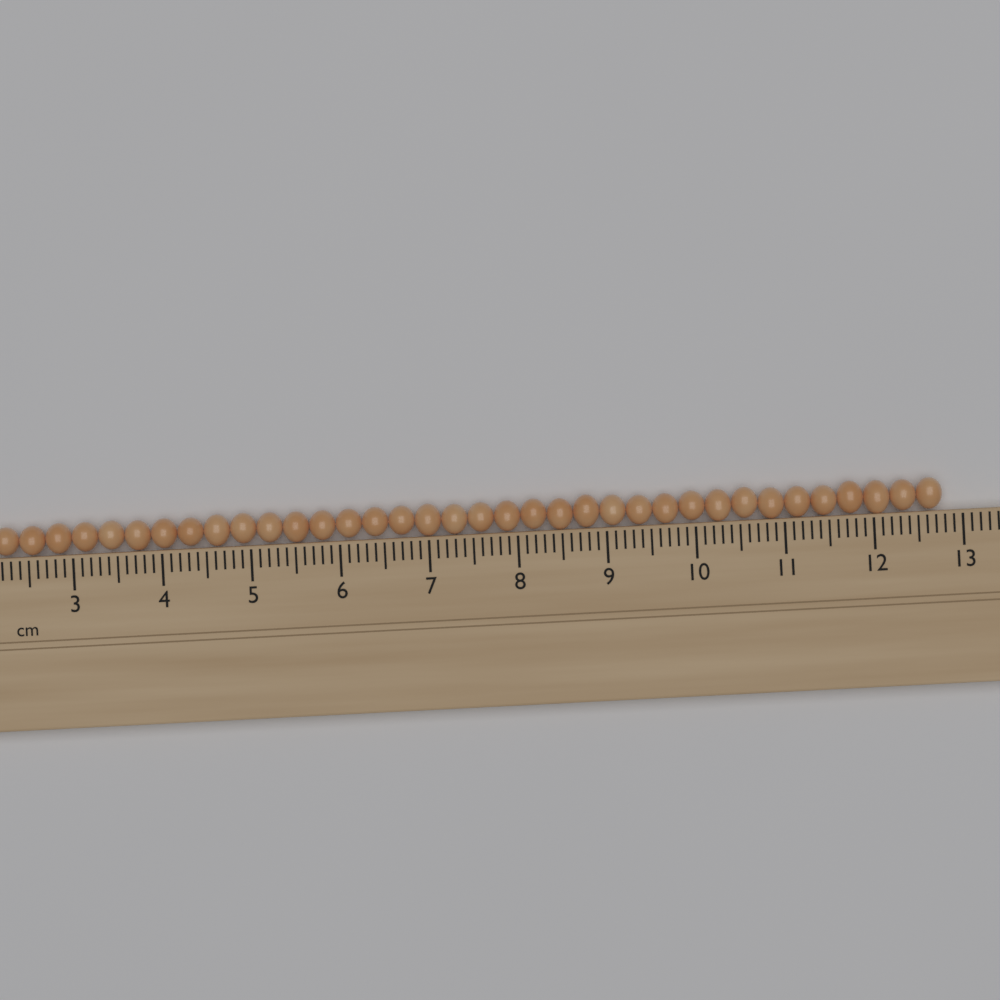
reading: 12.8 cm
